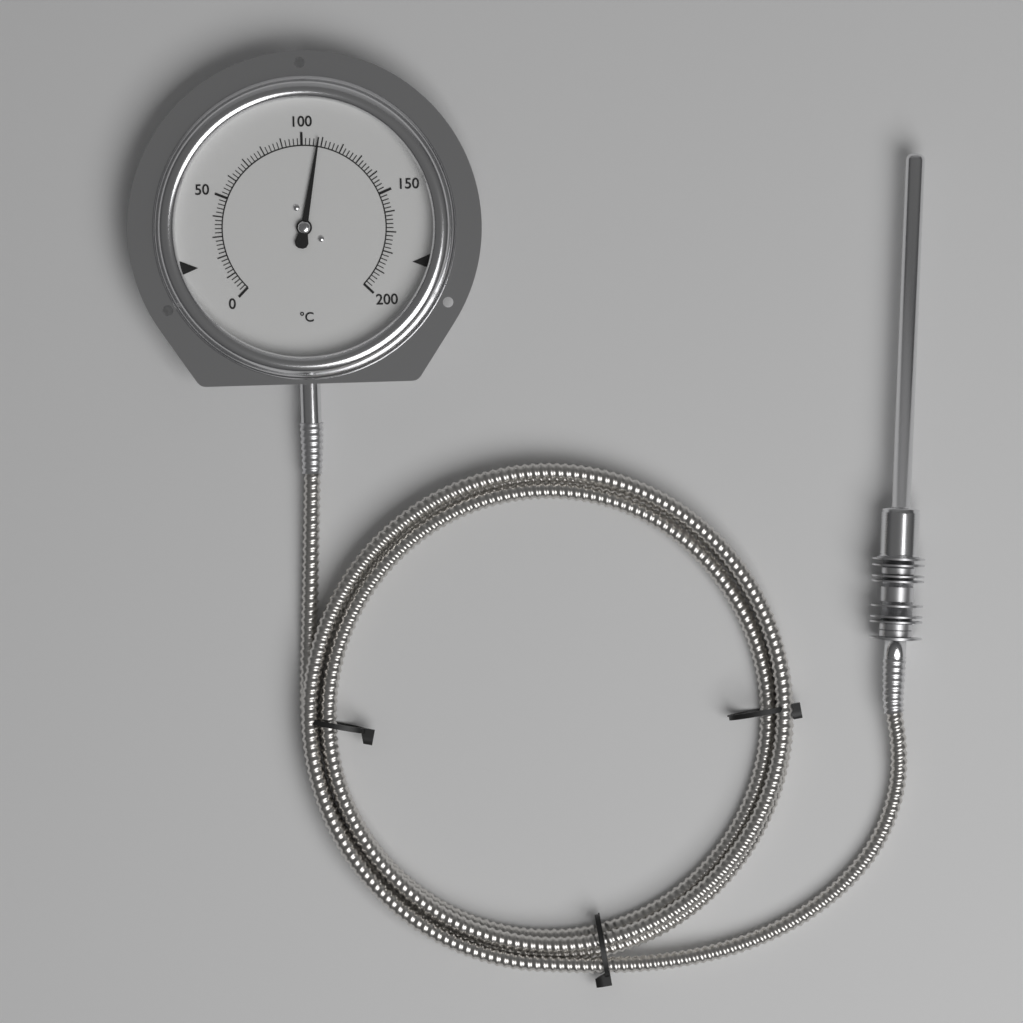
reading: 108 °C
